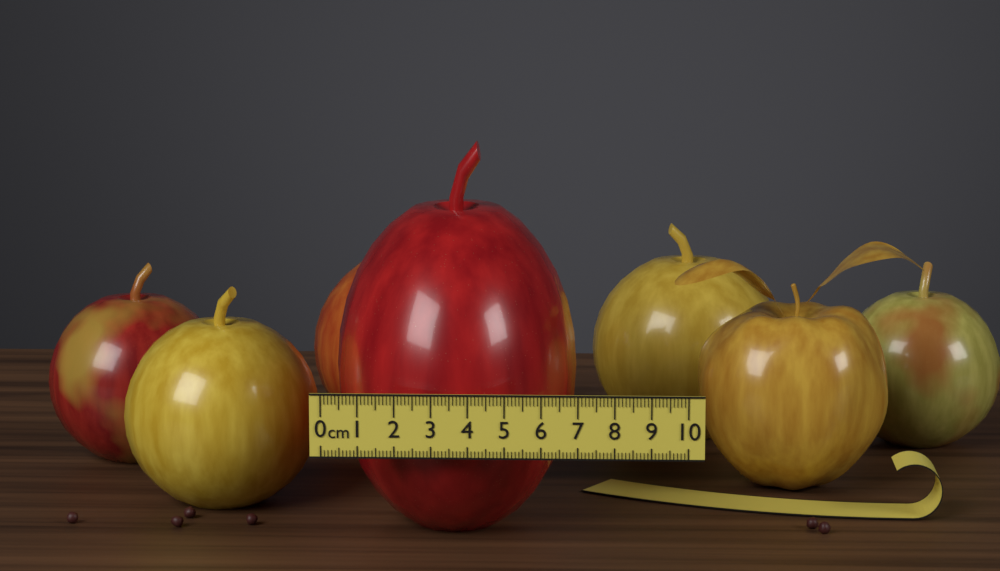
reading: 6.9 cm
